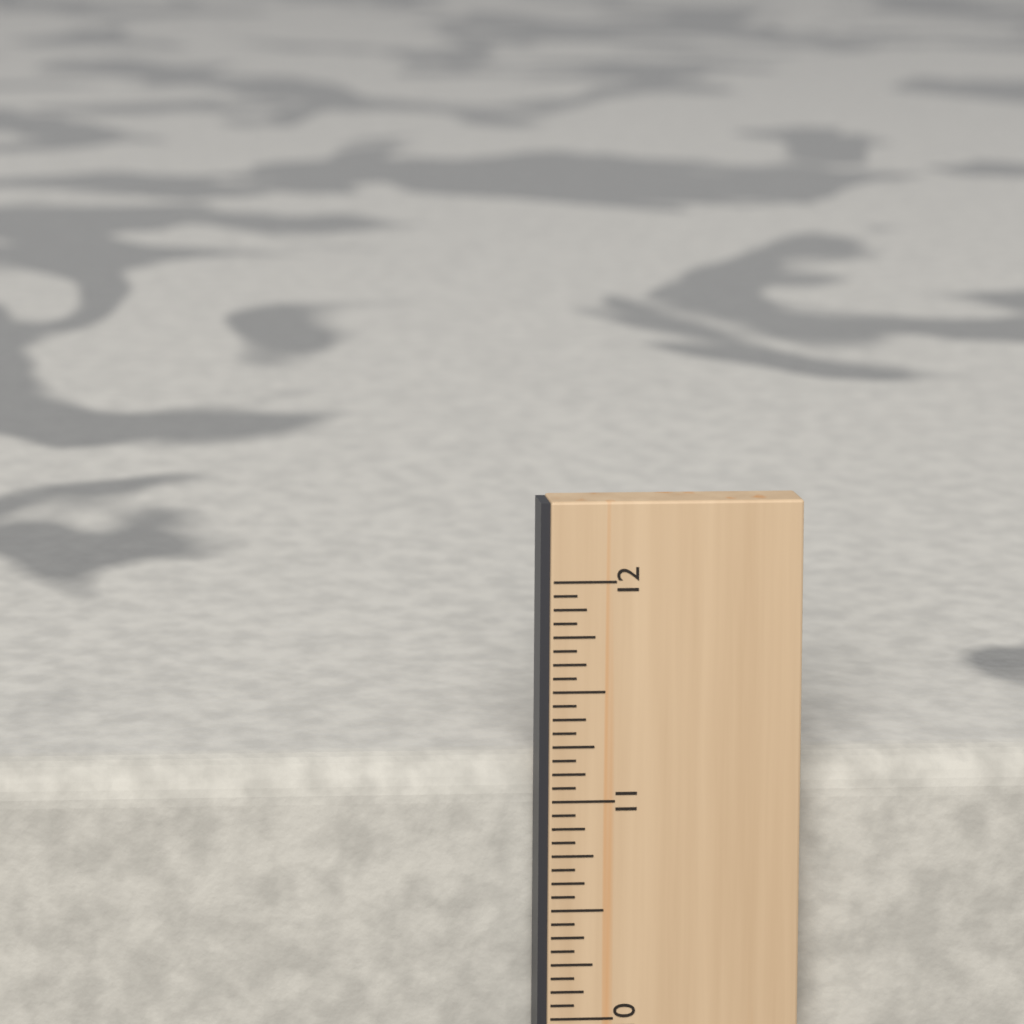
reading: 11.1250 in
